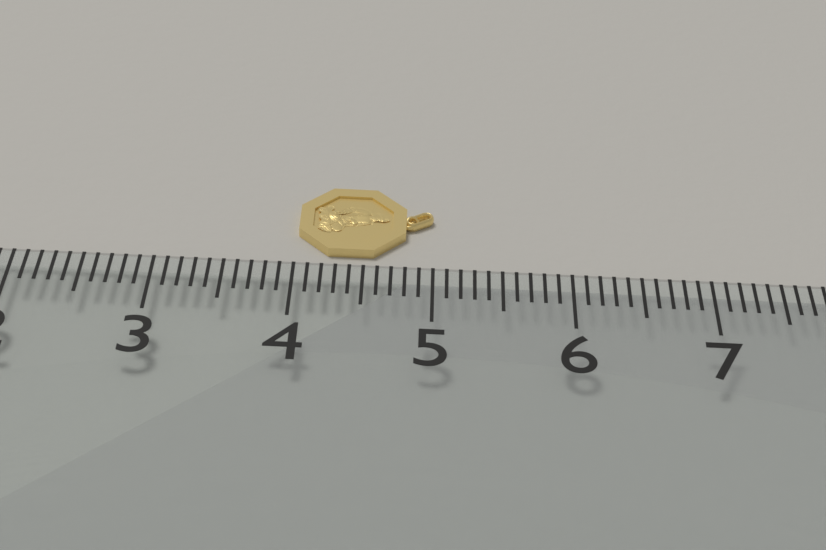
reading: 5.0 (no unit)
